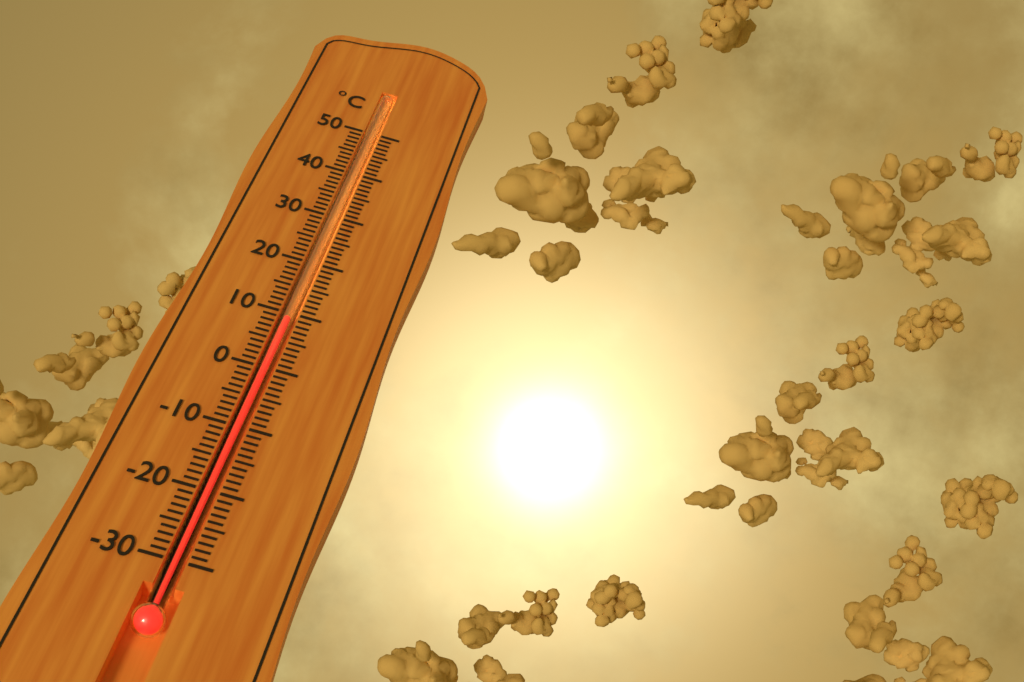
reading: 9 °C
